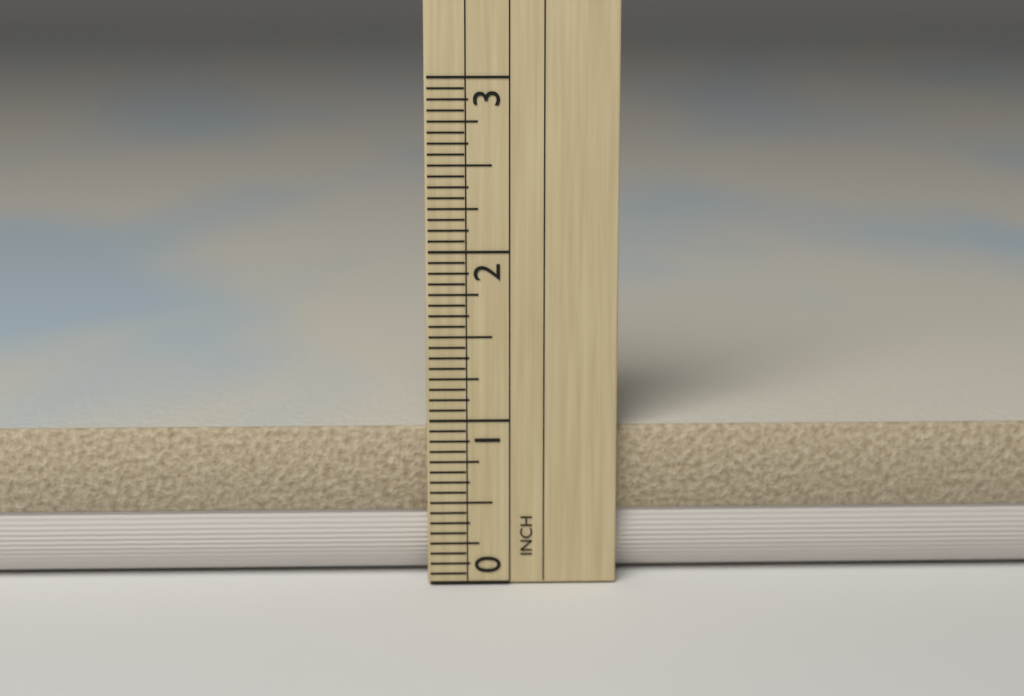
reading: 0.9375 in
